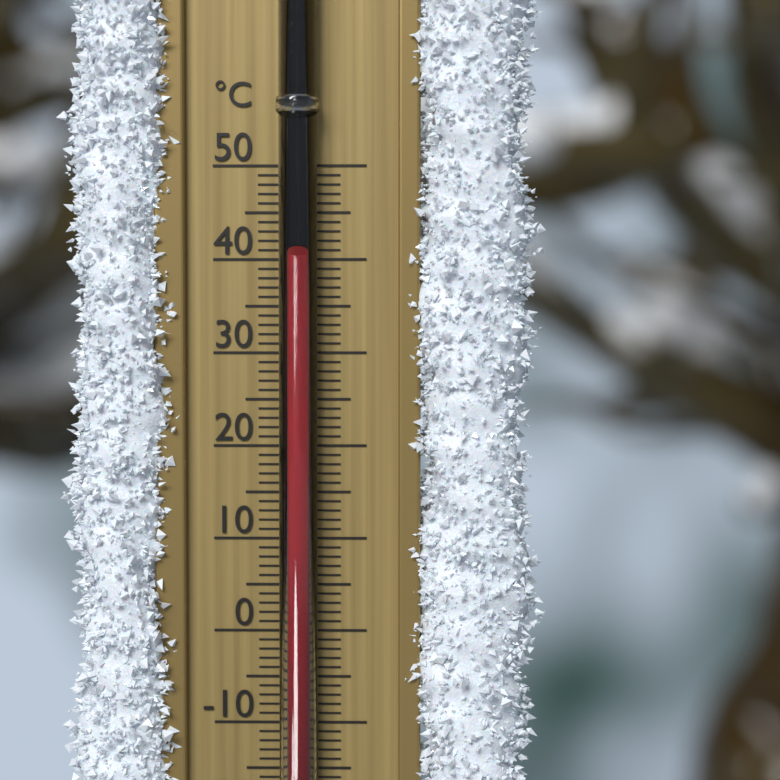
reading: 40 °C
